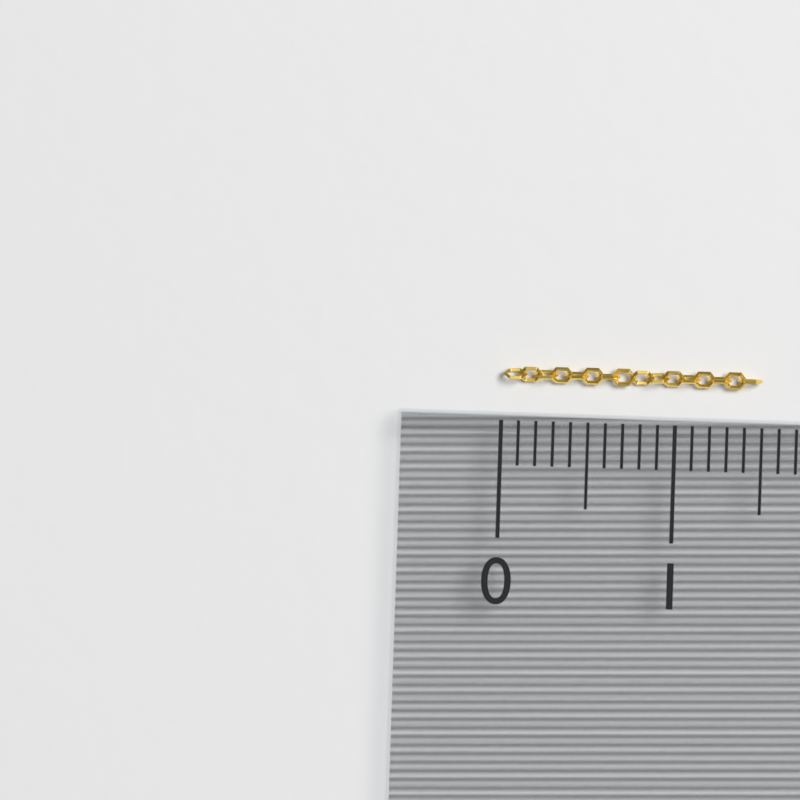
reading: 1.5 (no unit)
